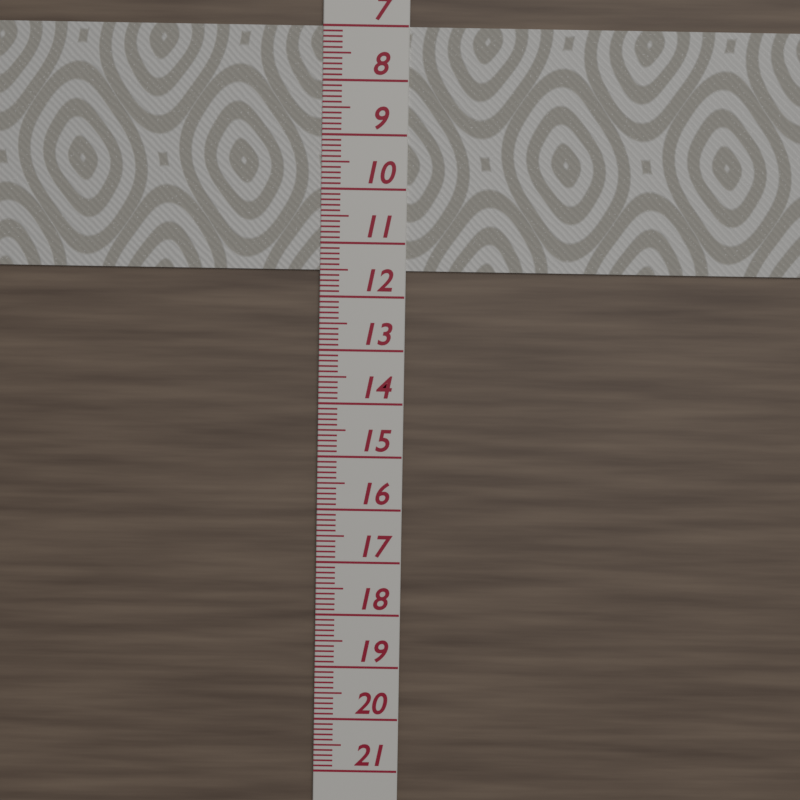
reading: 11.5 (no unit)
